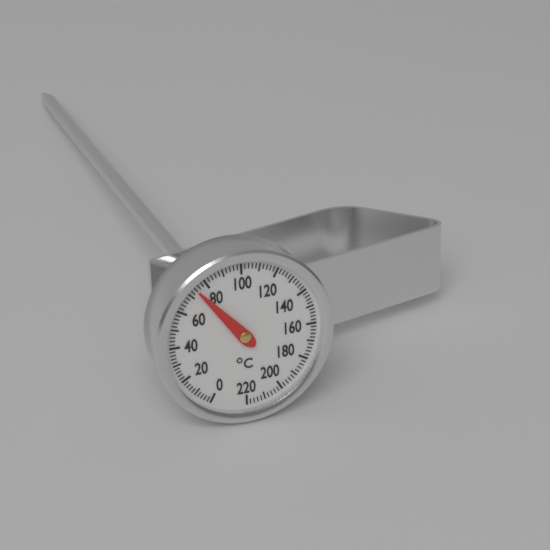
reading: 74 °C
